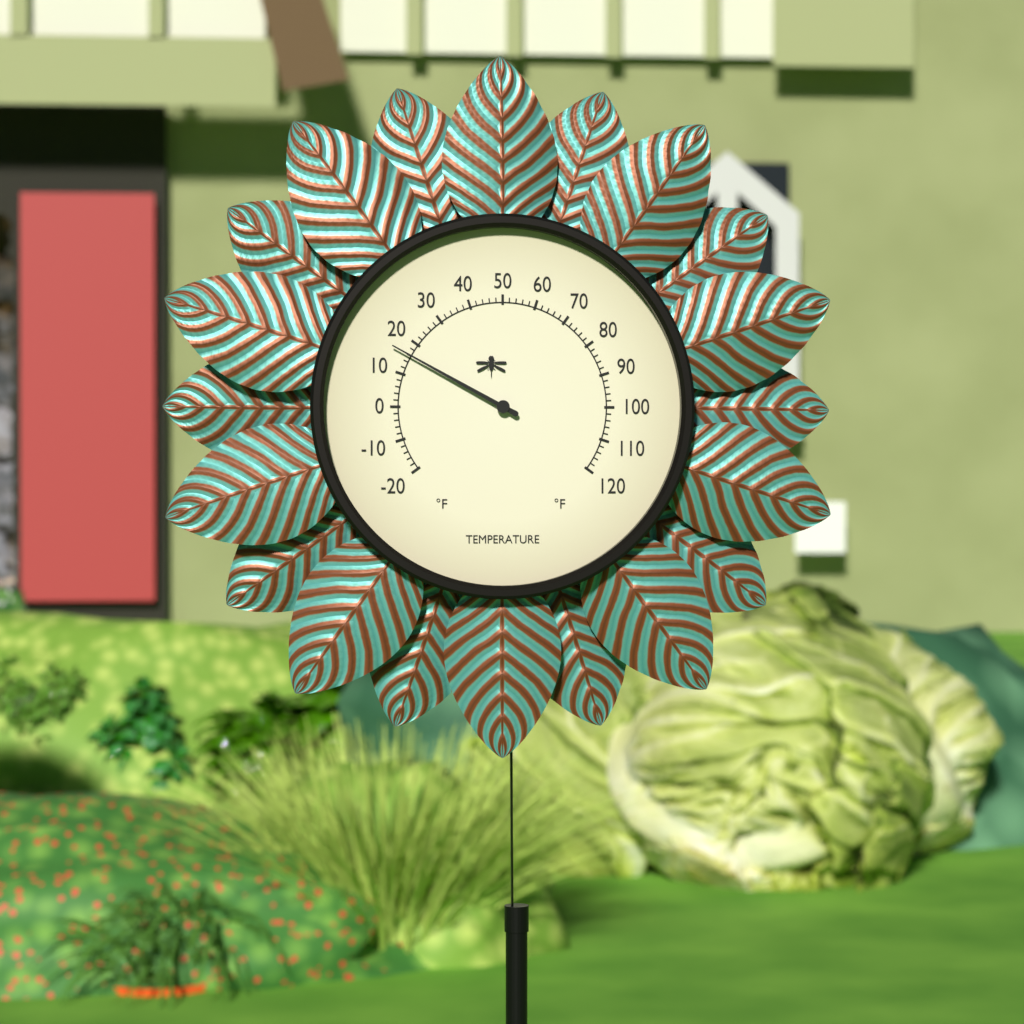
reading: 16 °F
